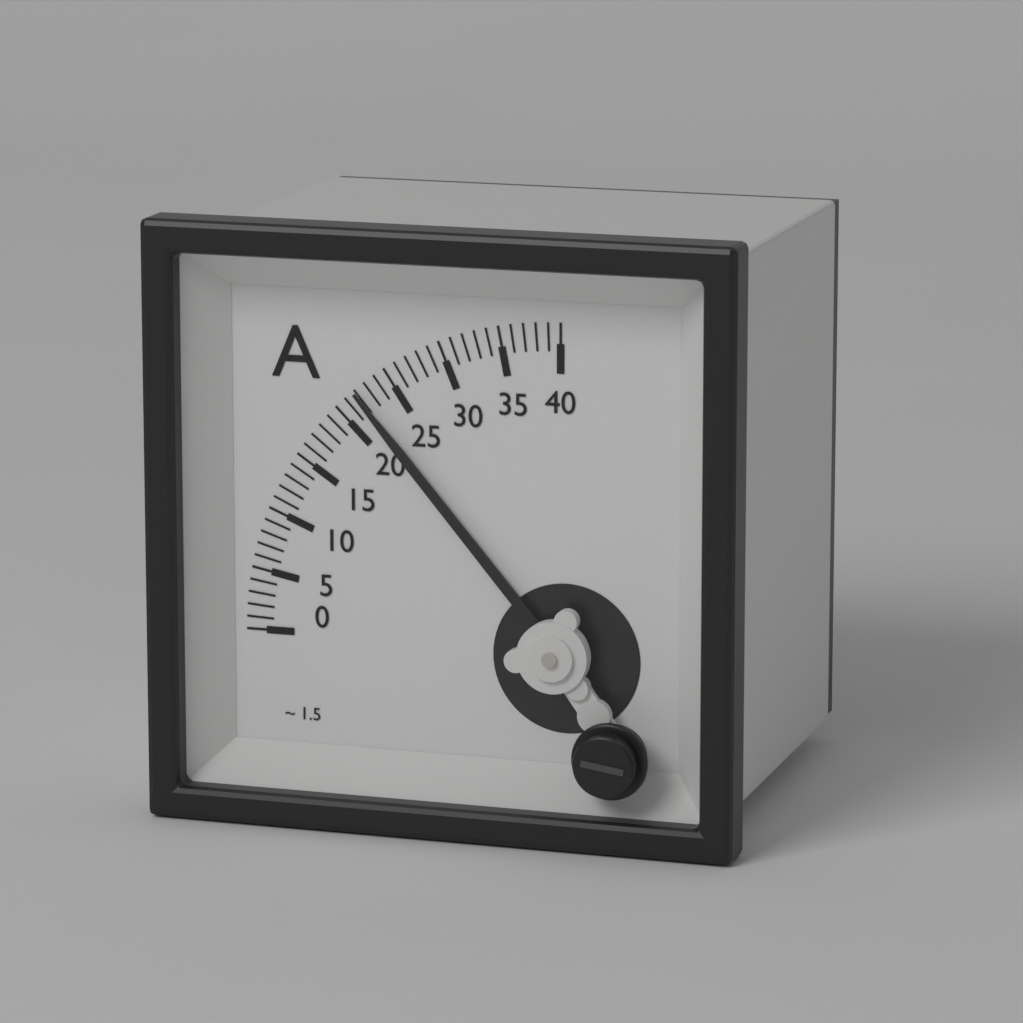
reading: 22 A
